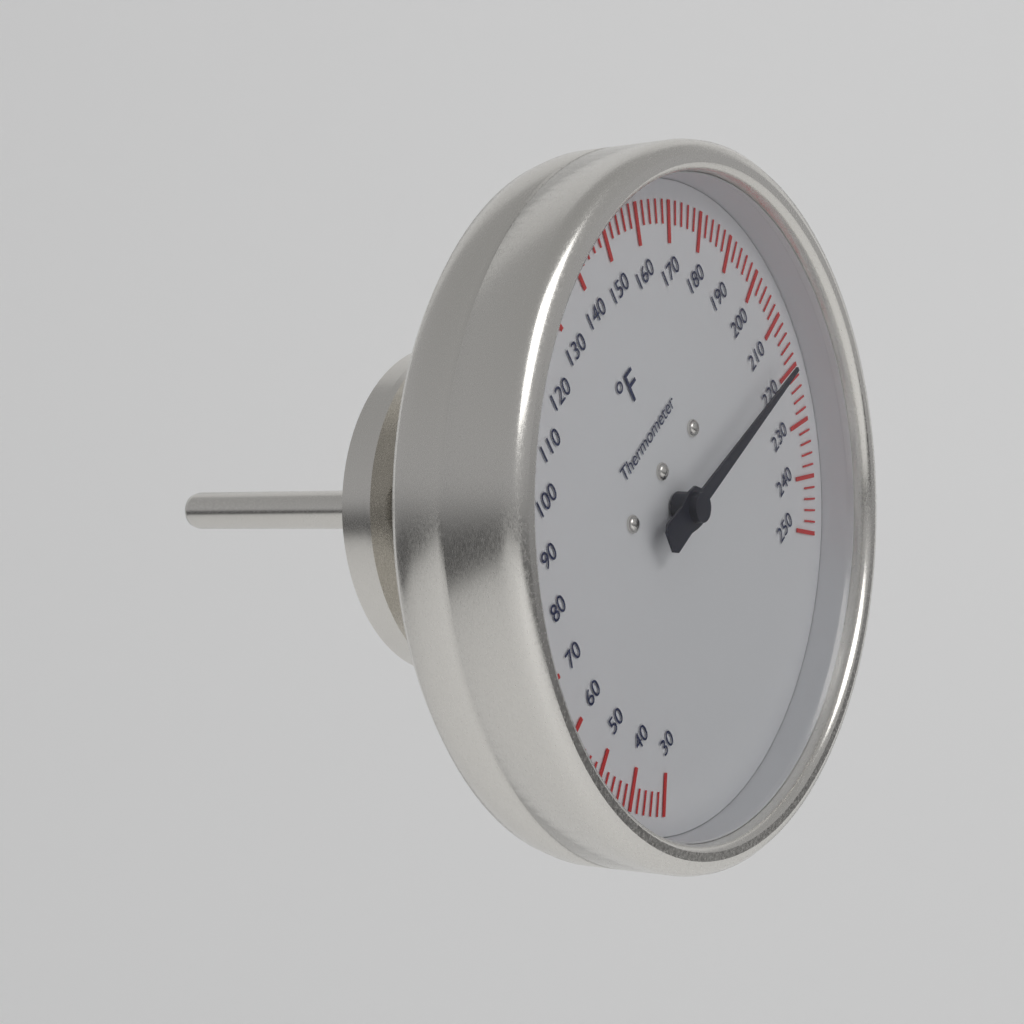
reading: 218 °F
